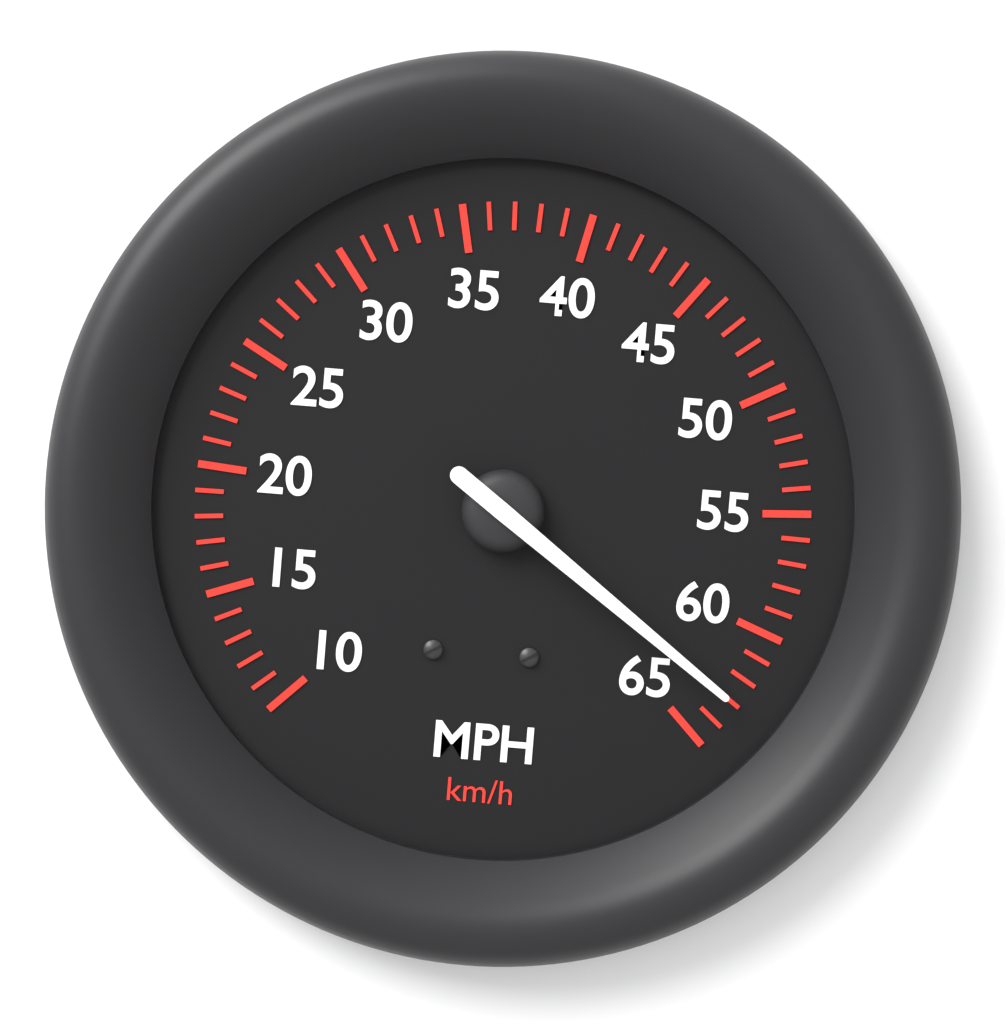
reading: 63 mph
